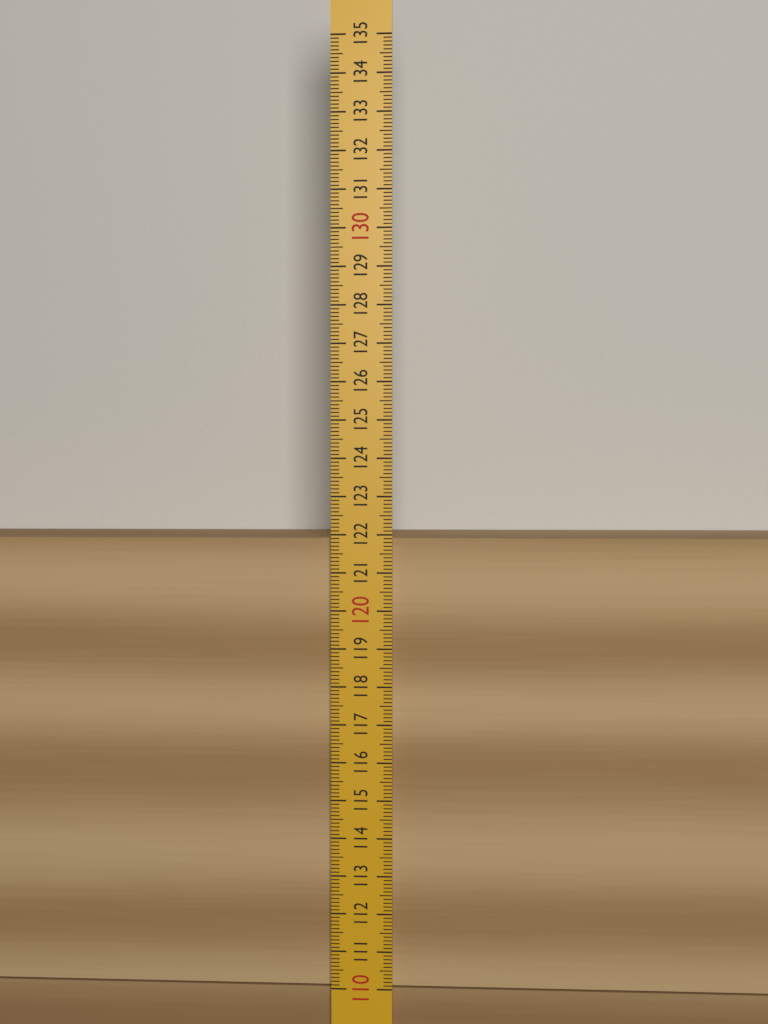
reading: 121.9 (no unit)
